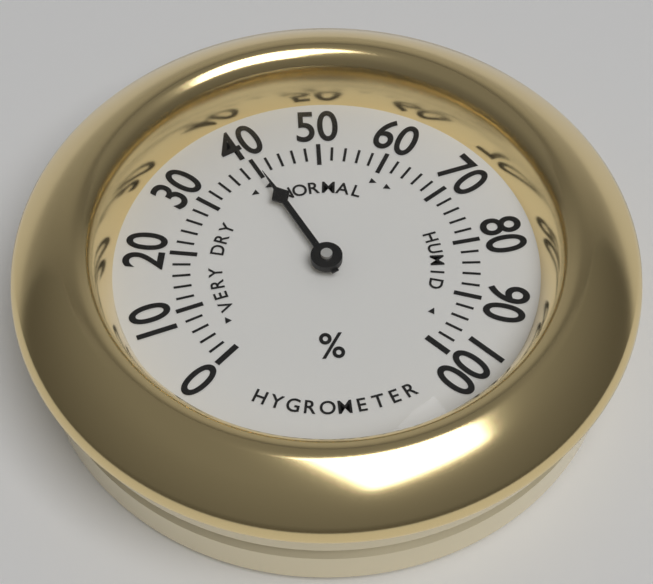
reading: 40 %
